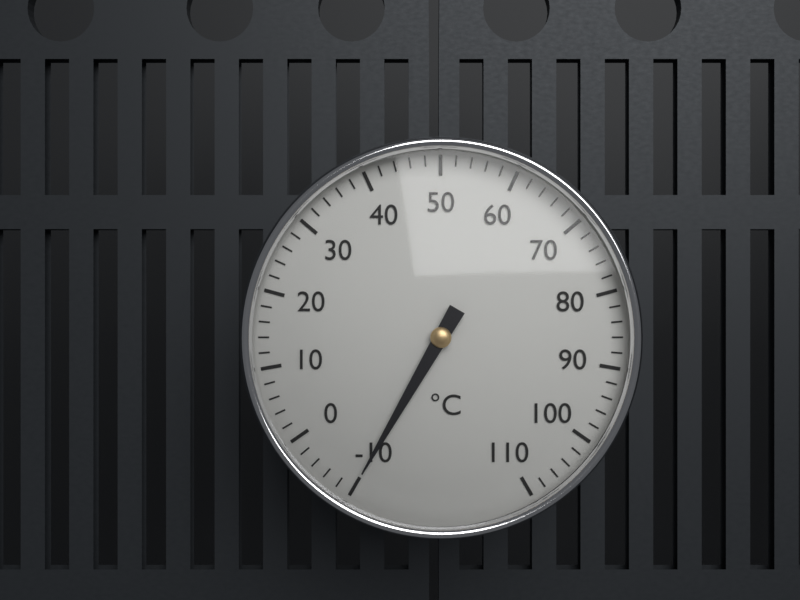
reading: -10 °C
